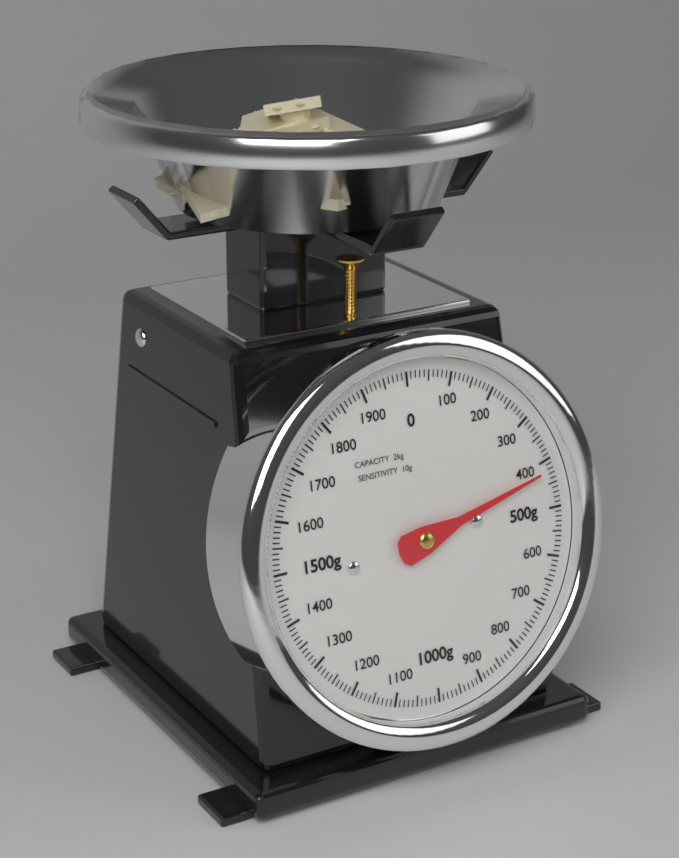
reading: 420 g
